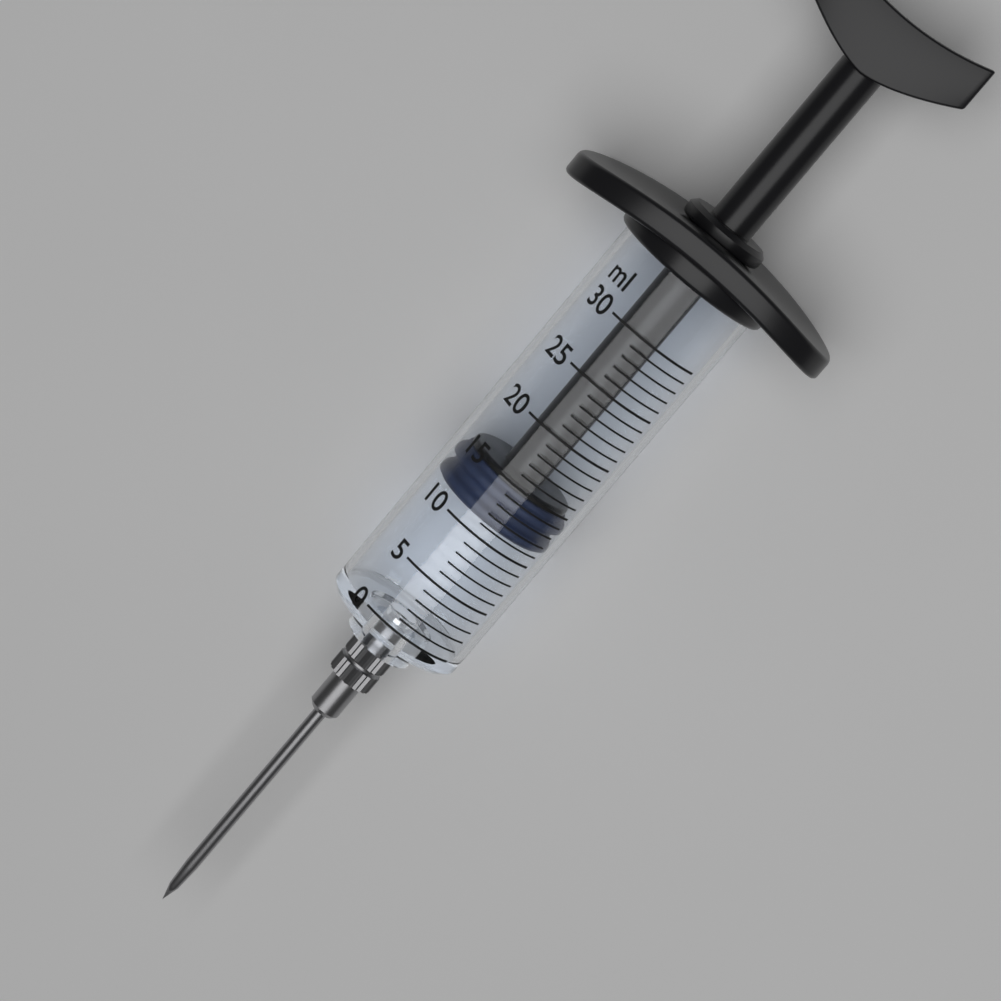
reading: 11 ml
